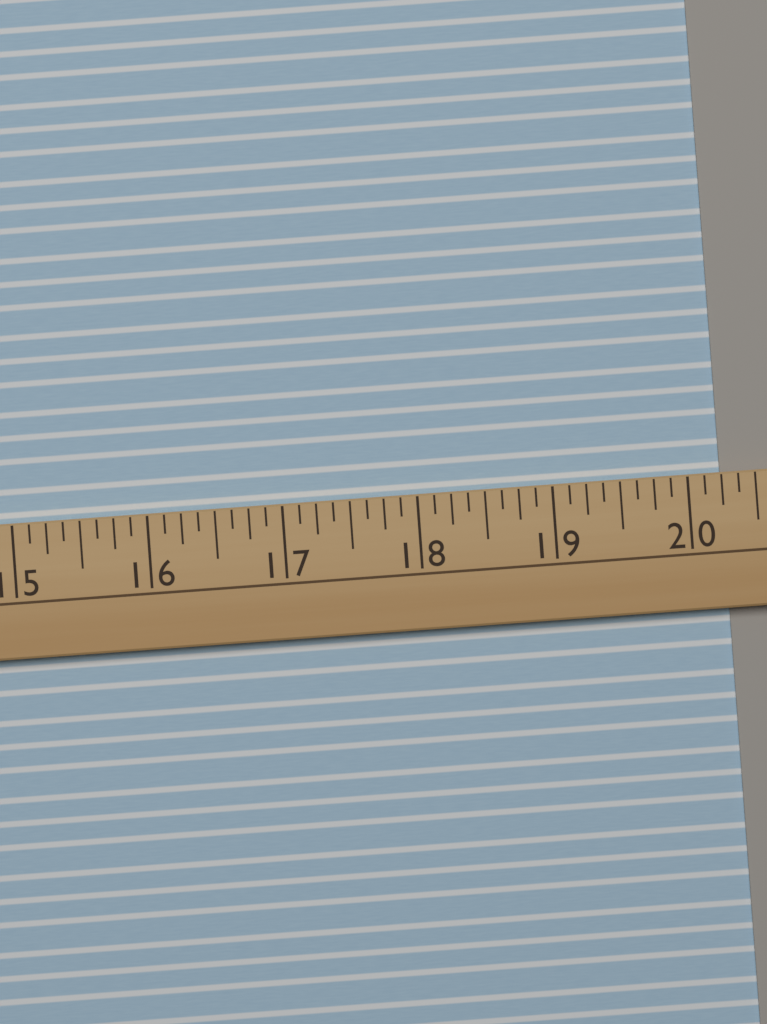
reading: 20.250 (no unit)
